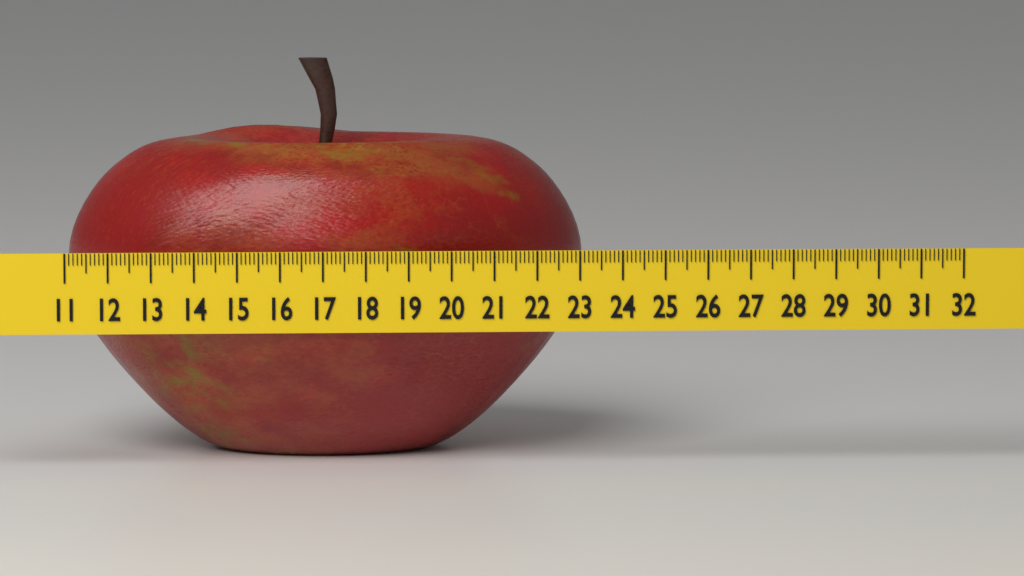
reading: 23.3 (no unit)
